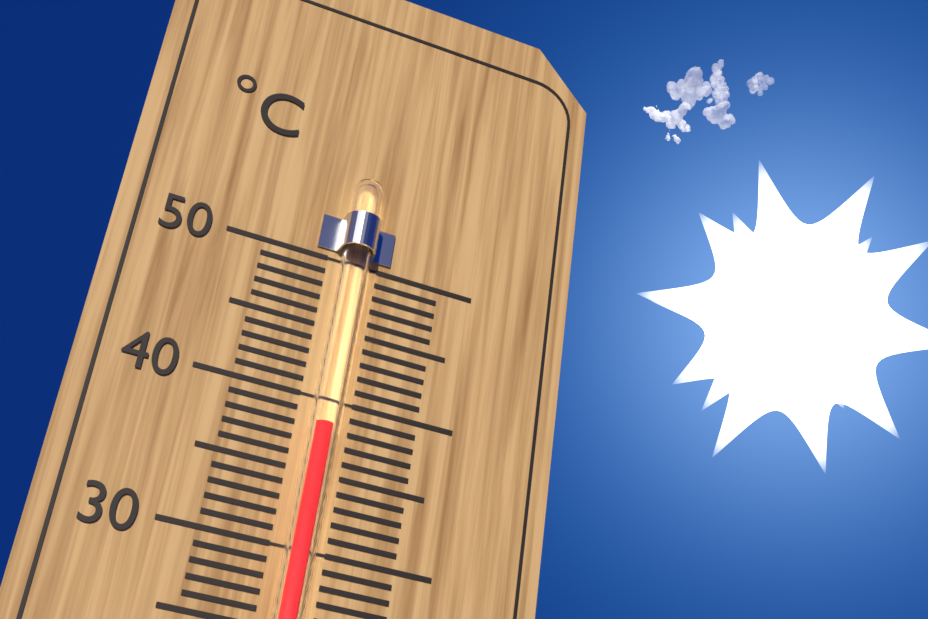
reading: 38 °C
